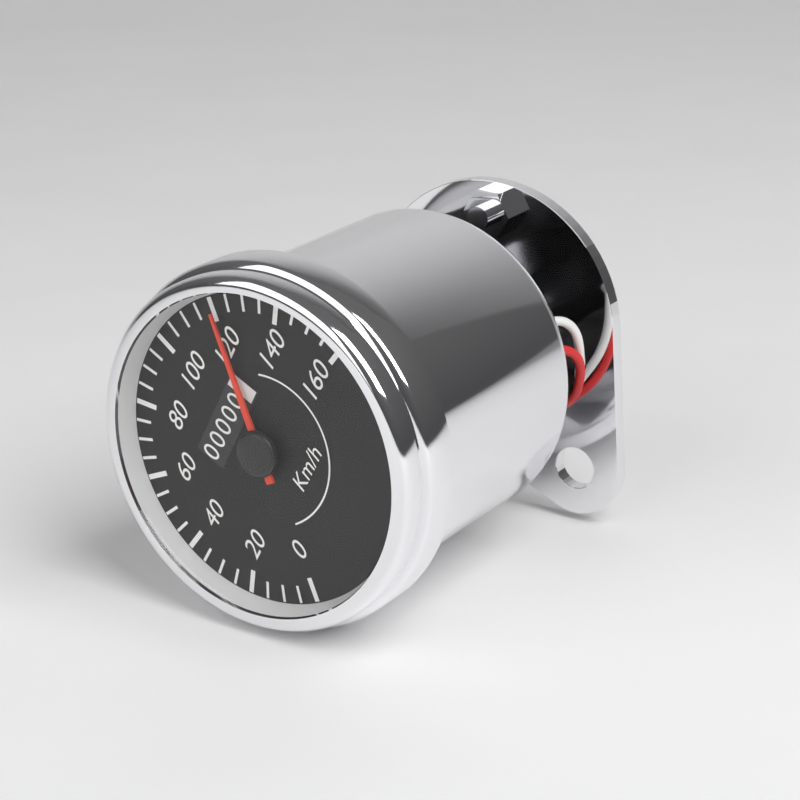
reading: 120 km/h
